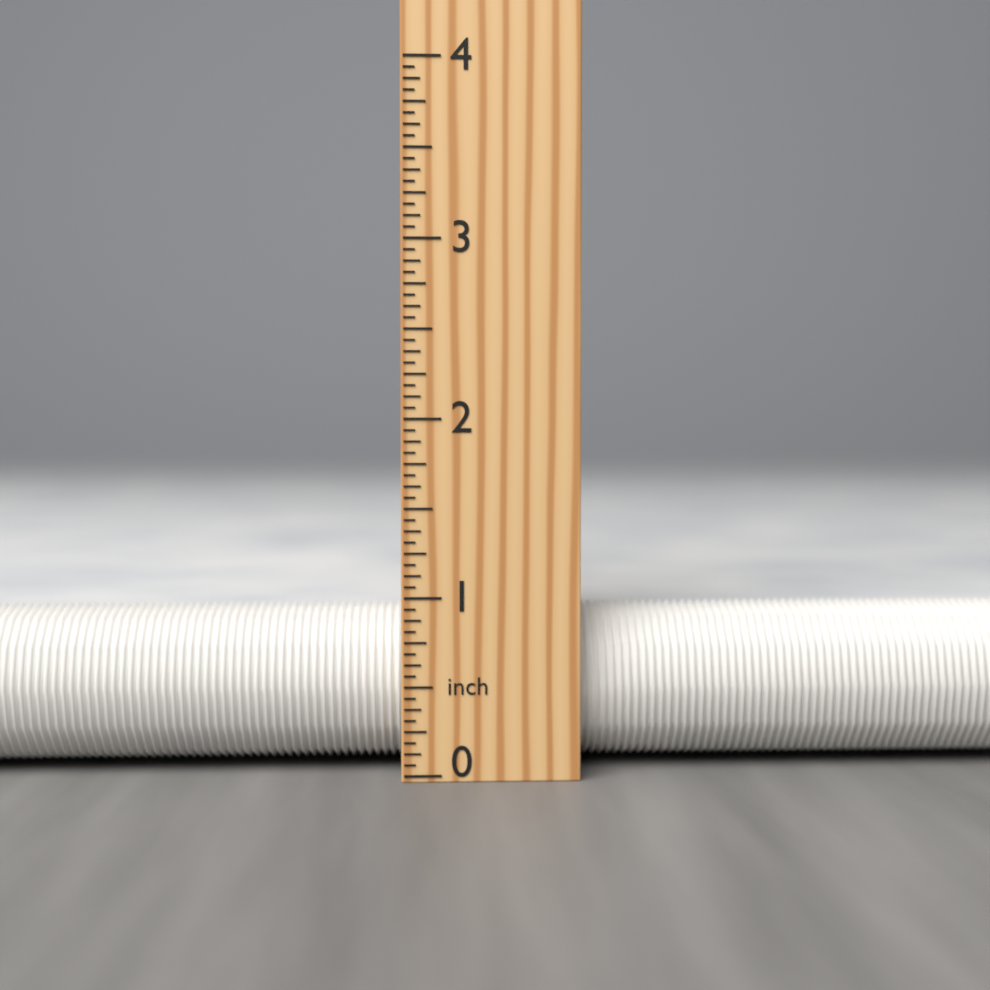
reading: 0.9375 inch
